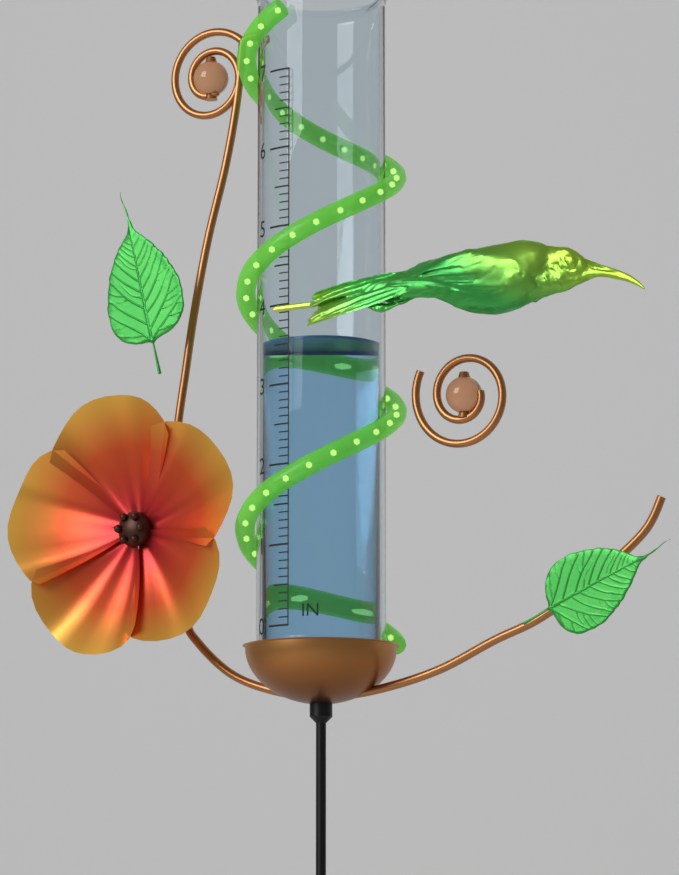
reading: 3.6 in
